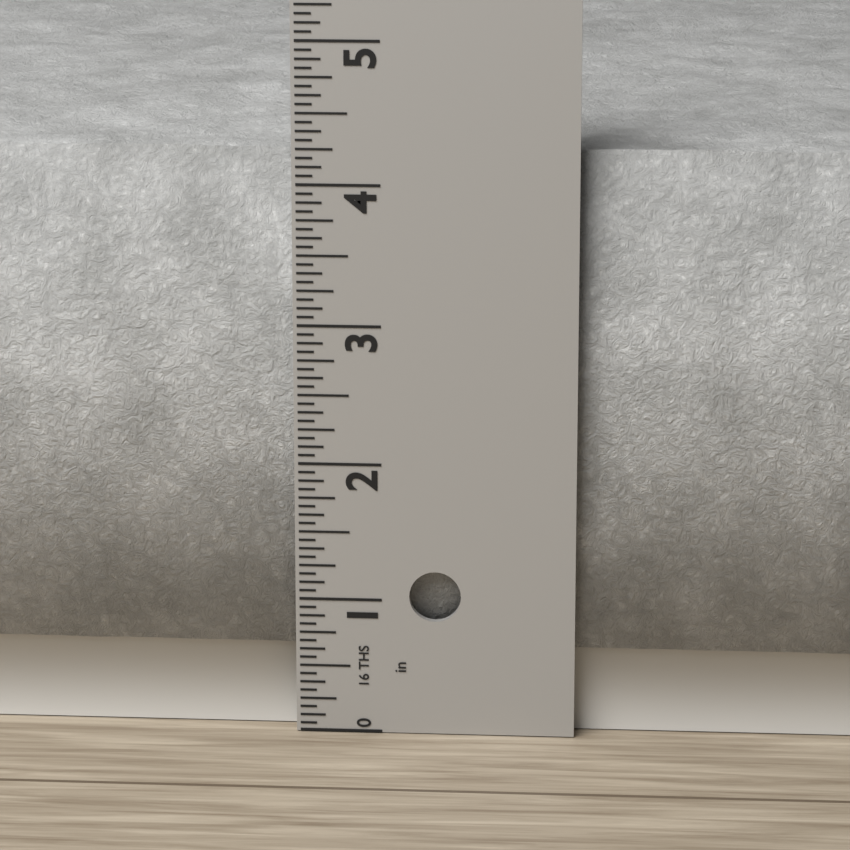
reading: 4.2500 in
